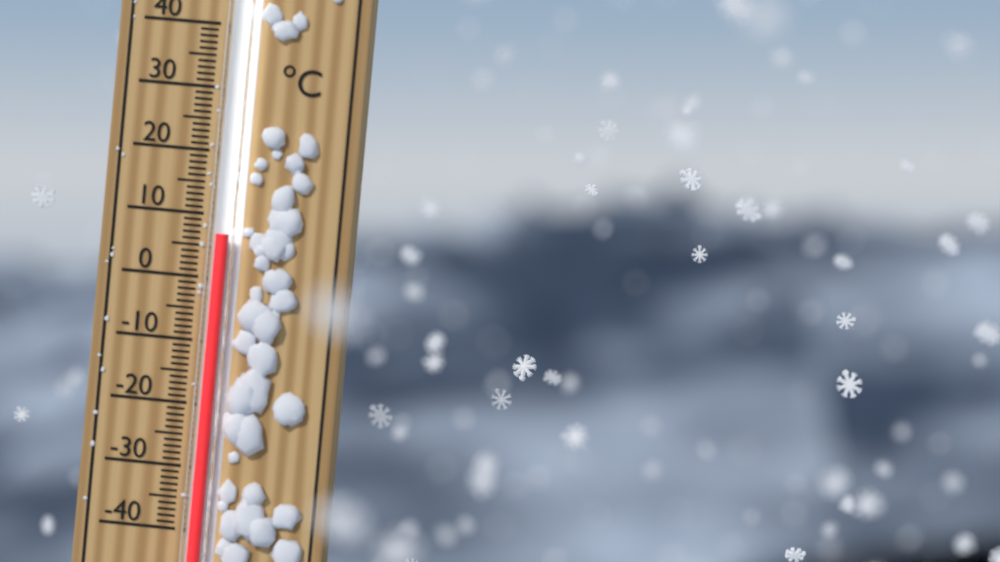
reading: 7 °C
